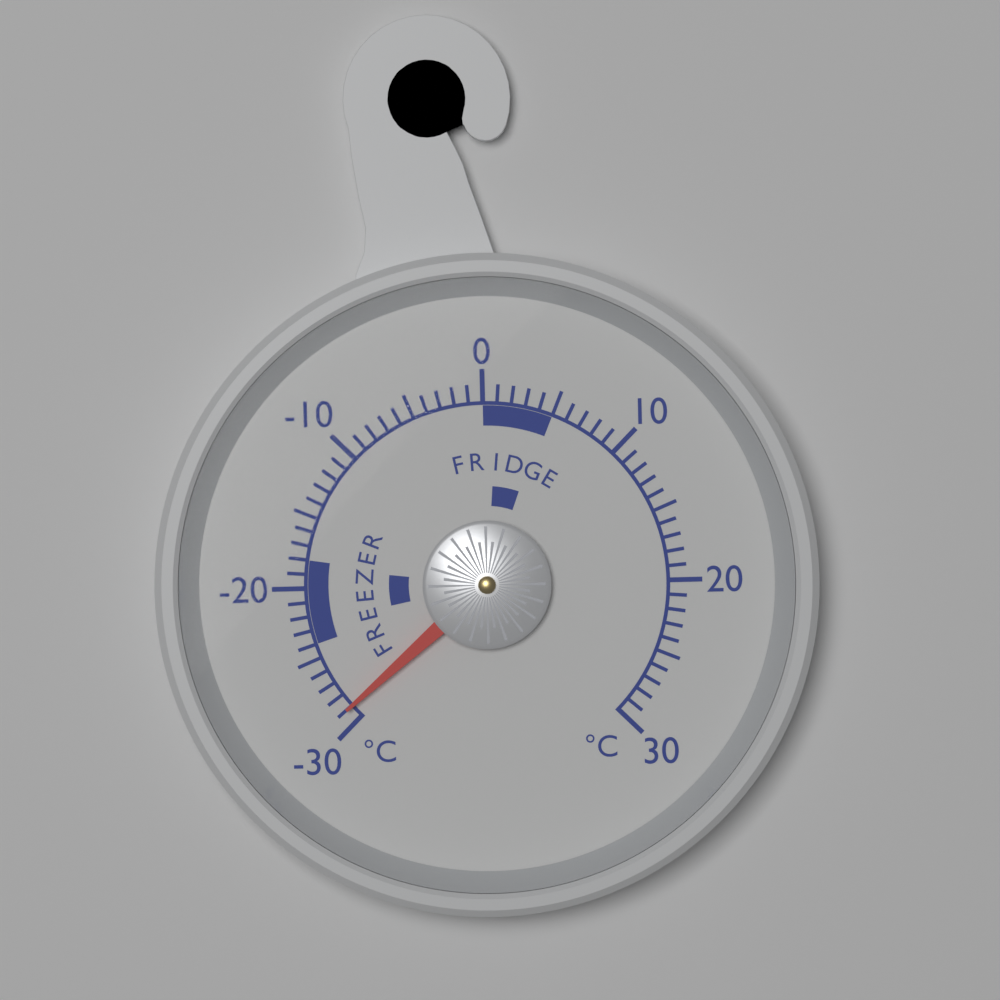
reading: -29 °C
